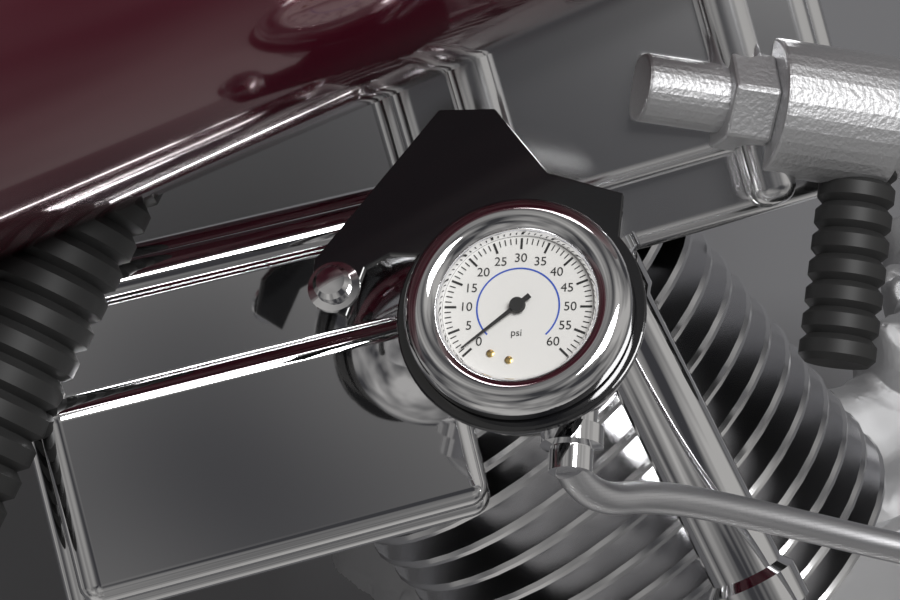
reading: 1 psi
